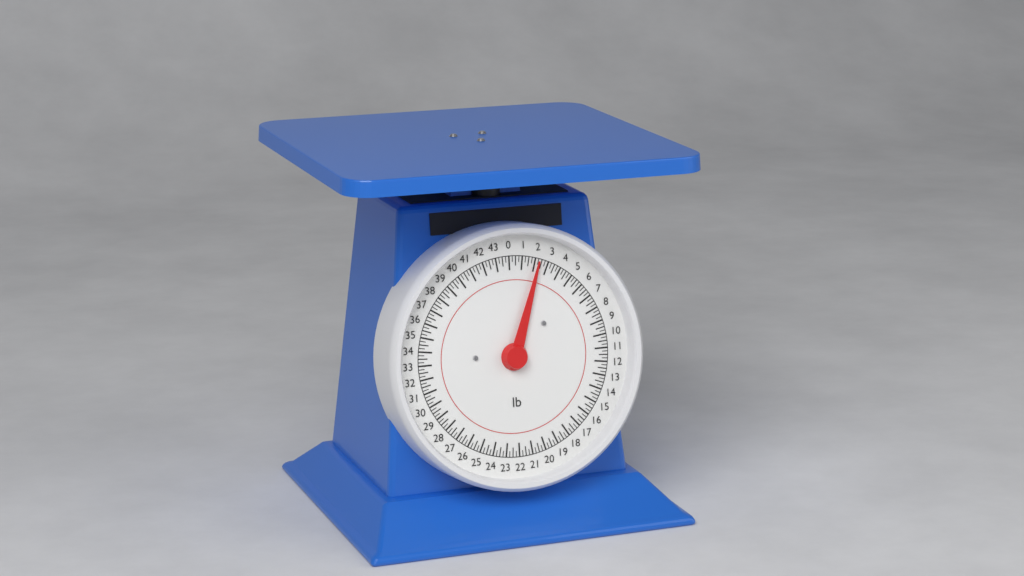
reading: 2.25 lb
